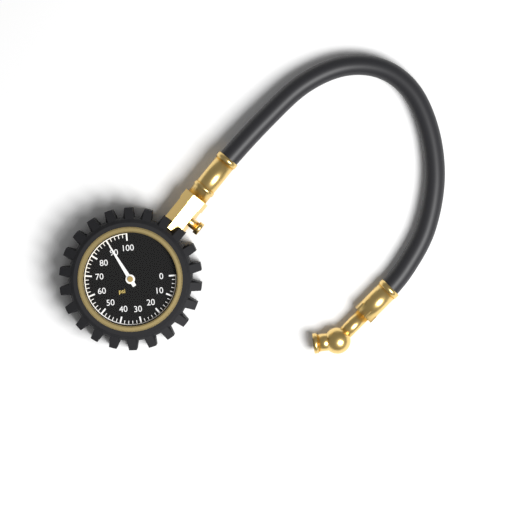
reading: 90 psi
